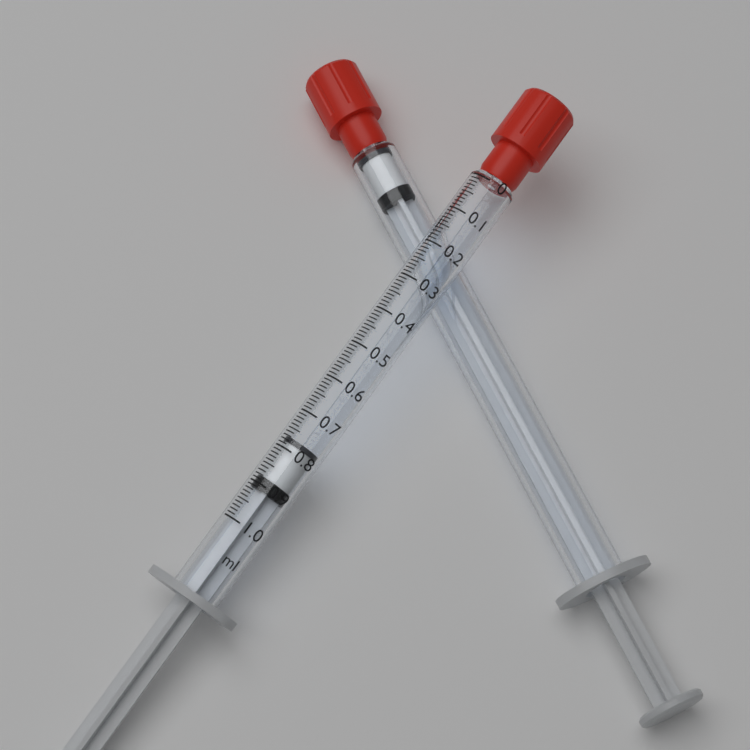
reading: 0.77 ml
